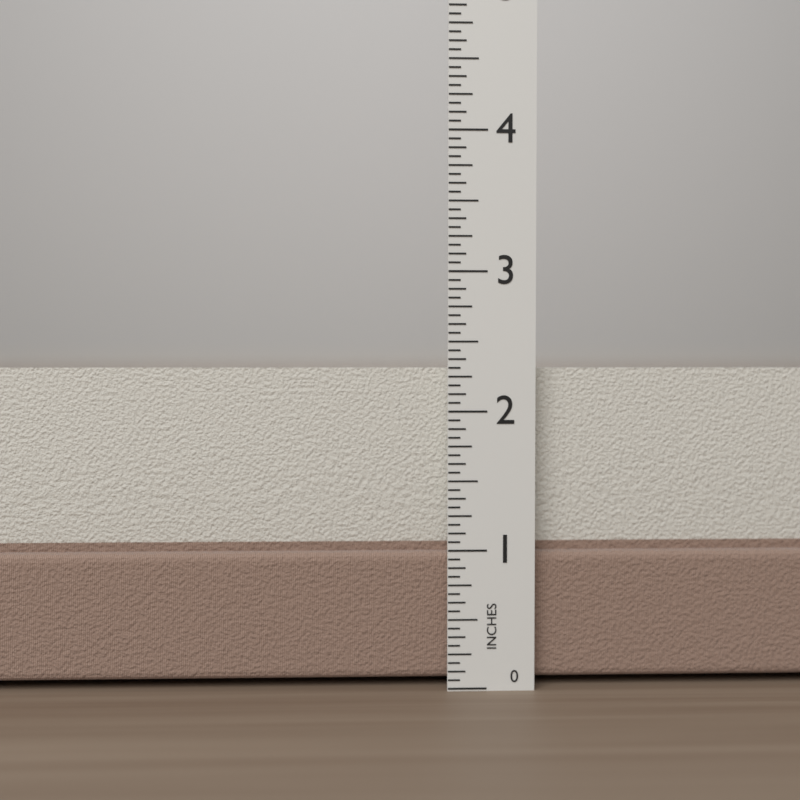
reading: 2.3125 in
